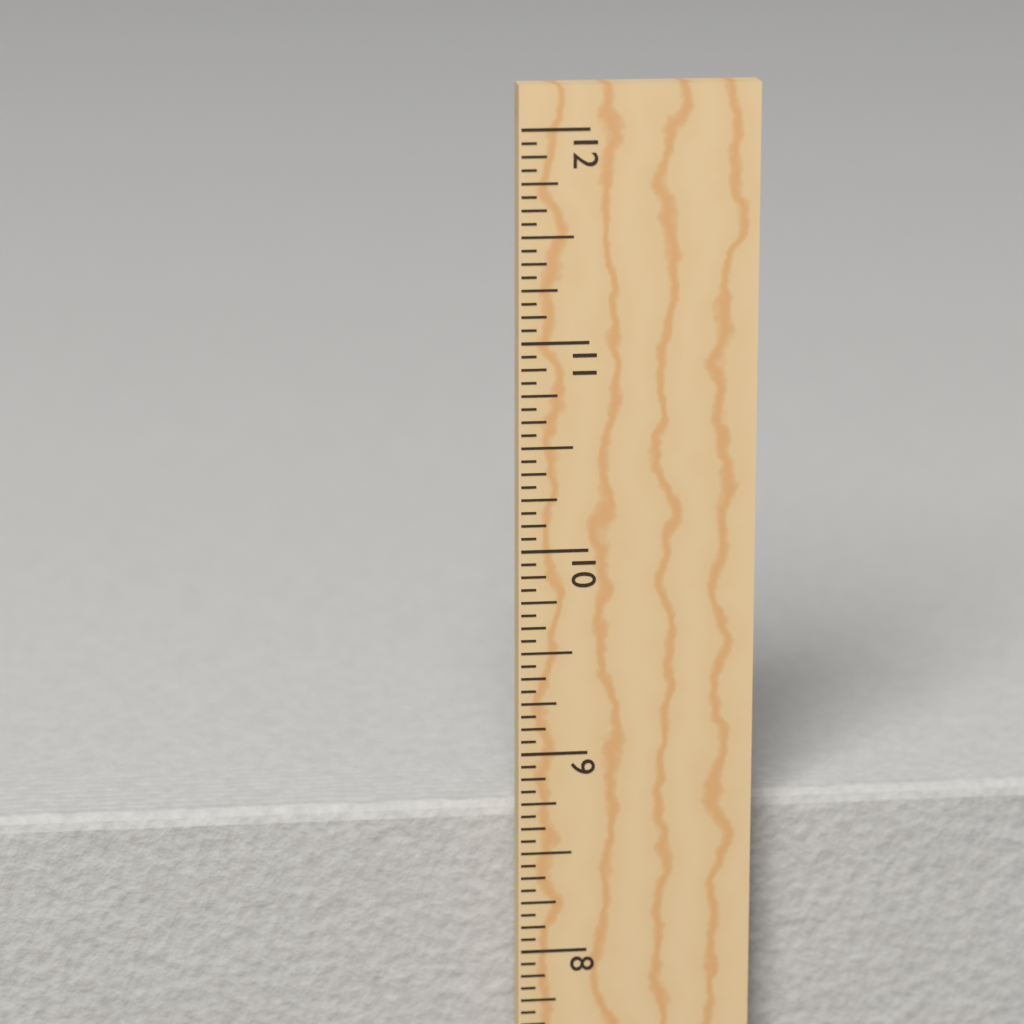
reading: 8.6875 in
